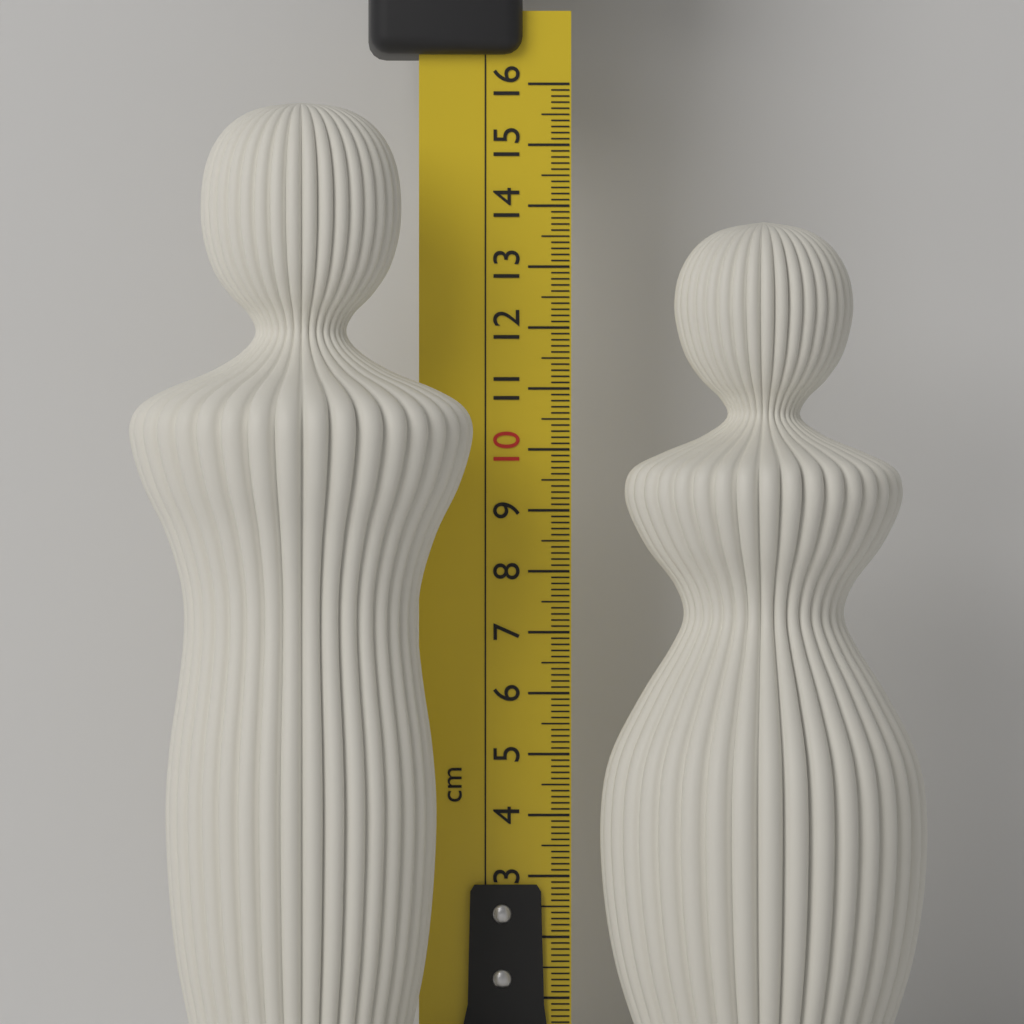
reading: 15.6 cm
